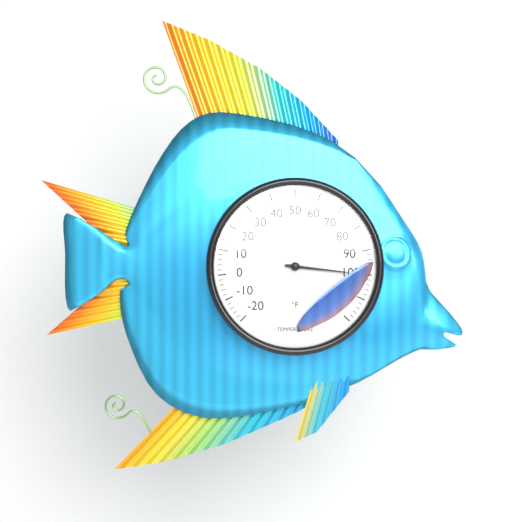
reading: 100 °F
